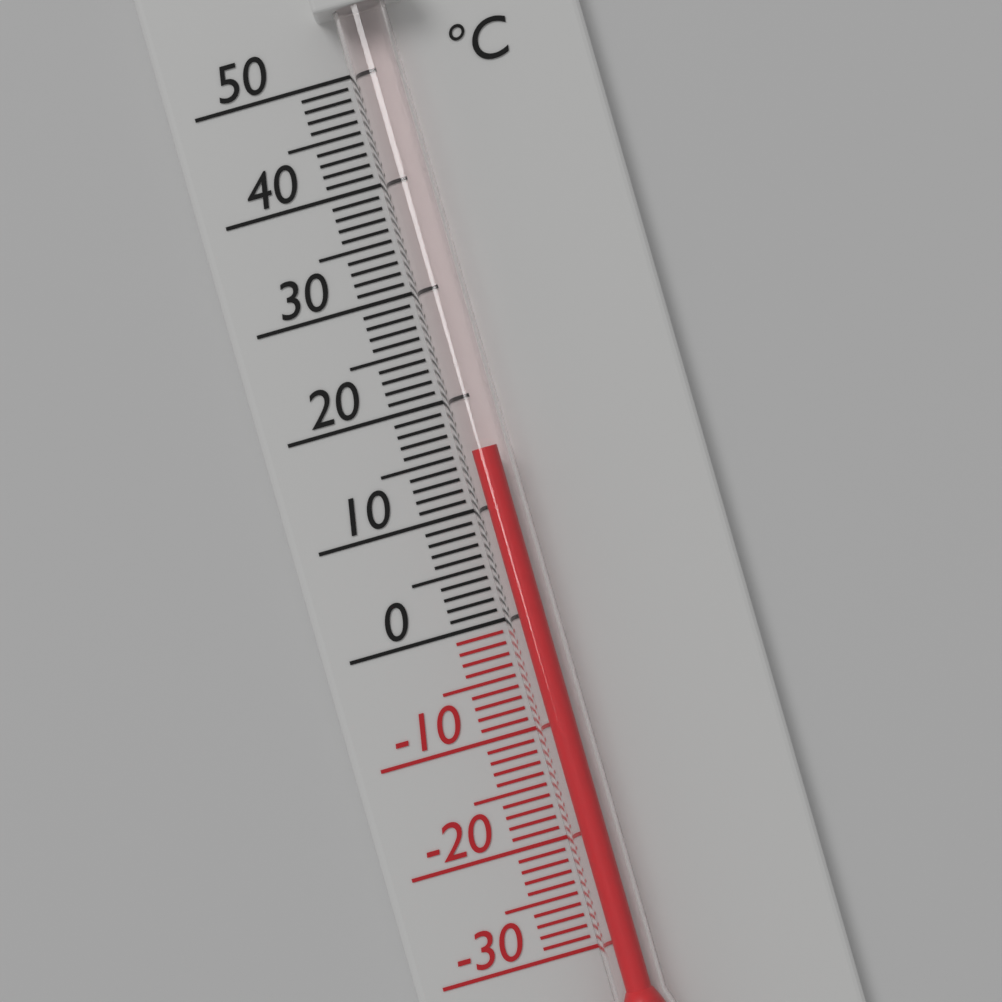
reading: 15 °C
